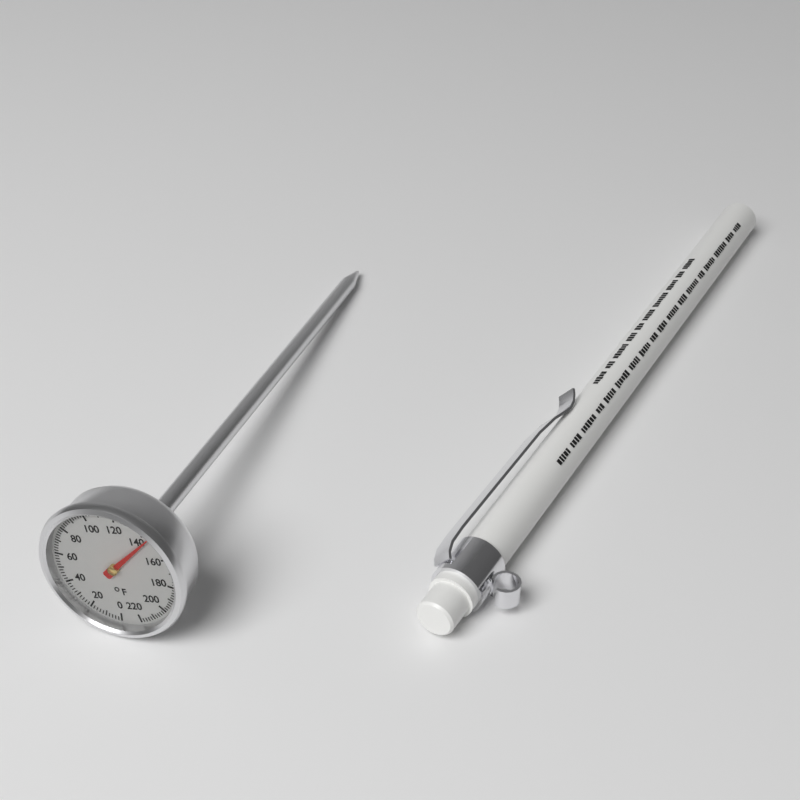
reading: 144 °F
